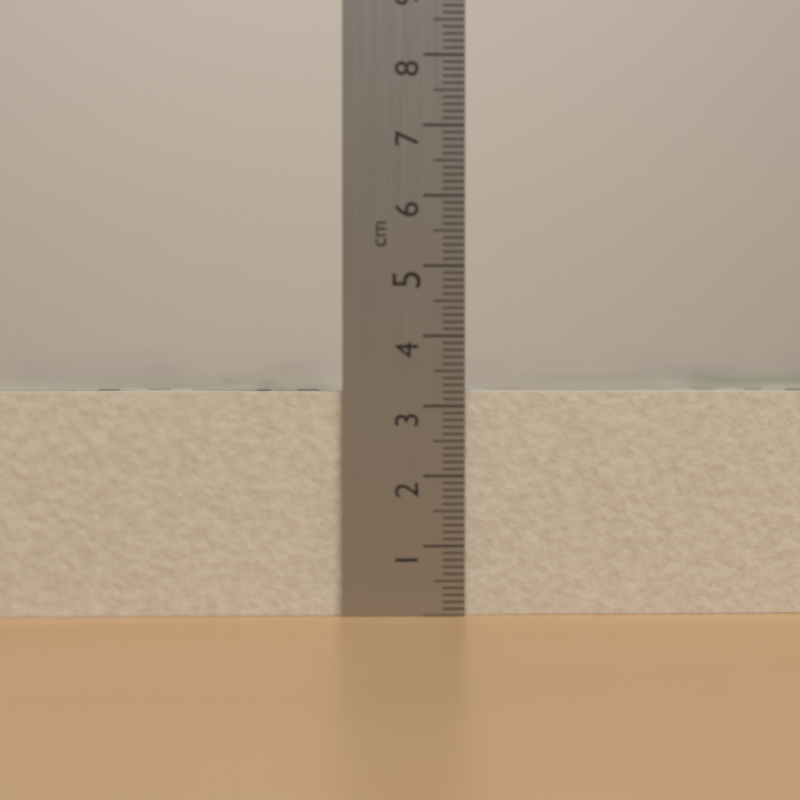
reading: 3.2 cm
